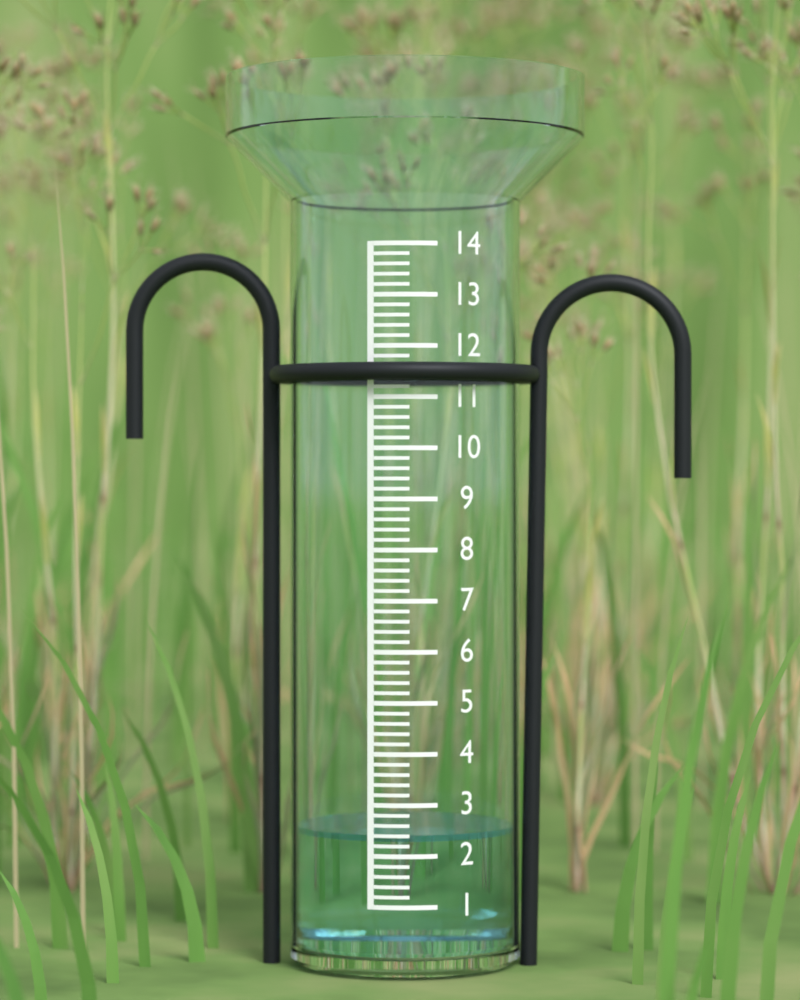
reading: 2.4 (no unit)
